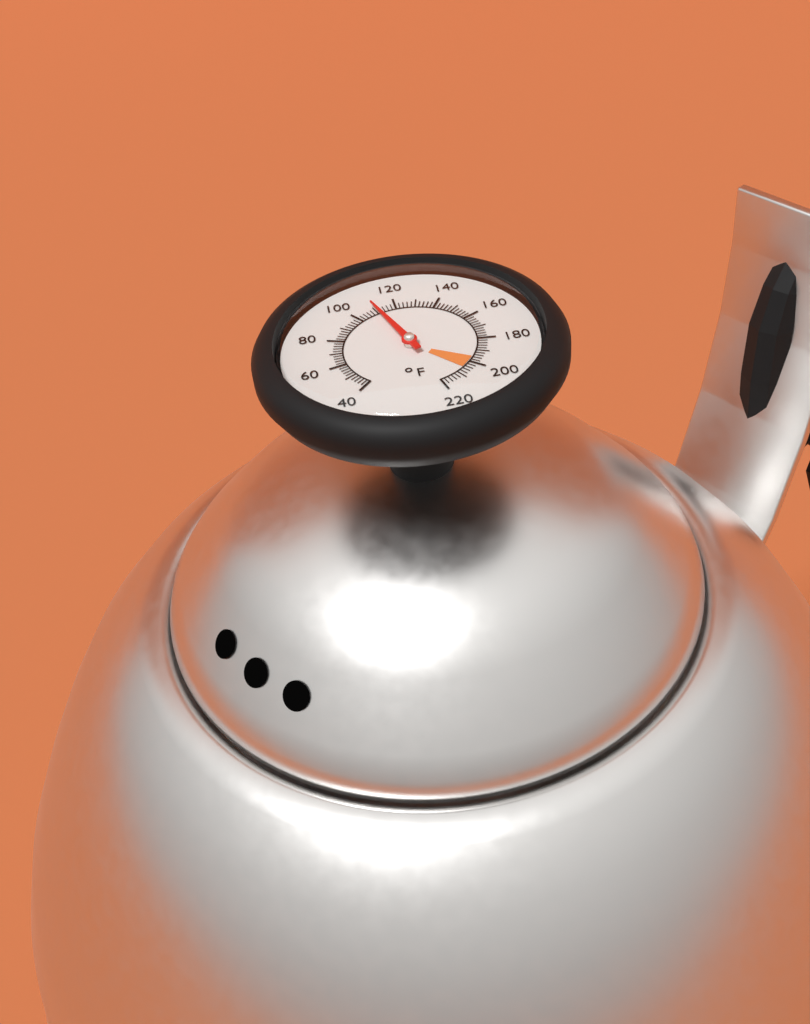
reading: 110 °F
